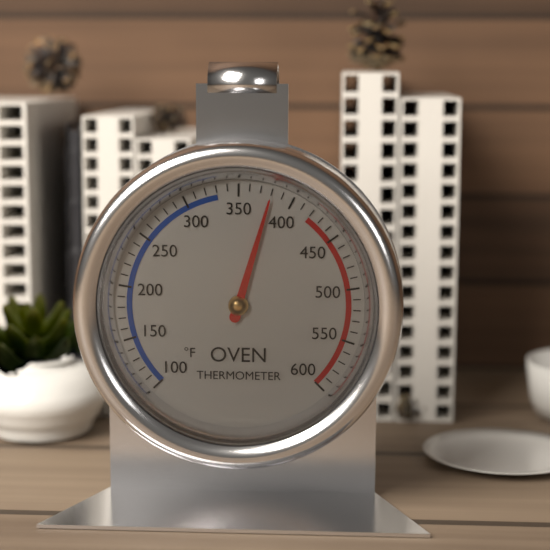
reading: 380 °F
